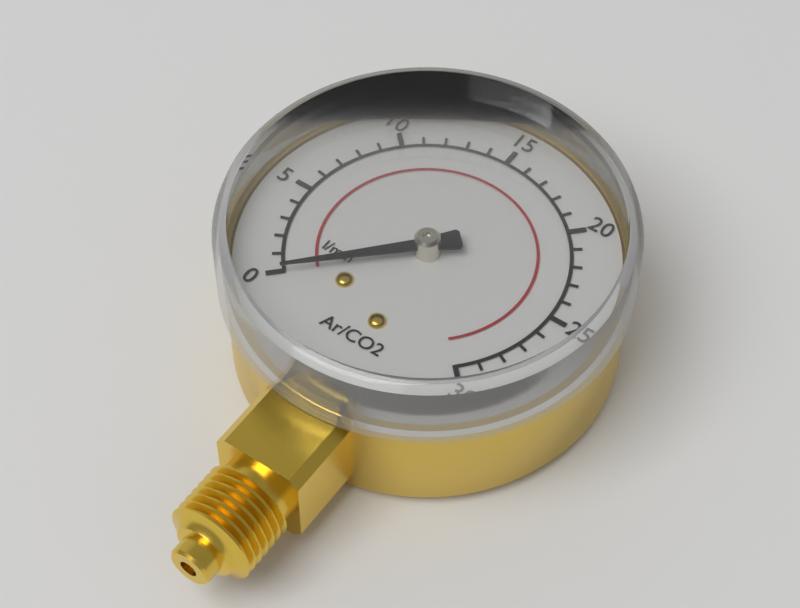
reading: 0 l/min
